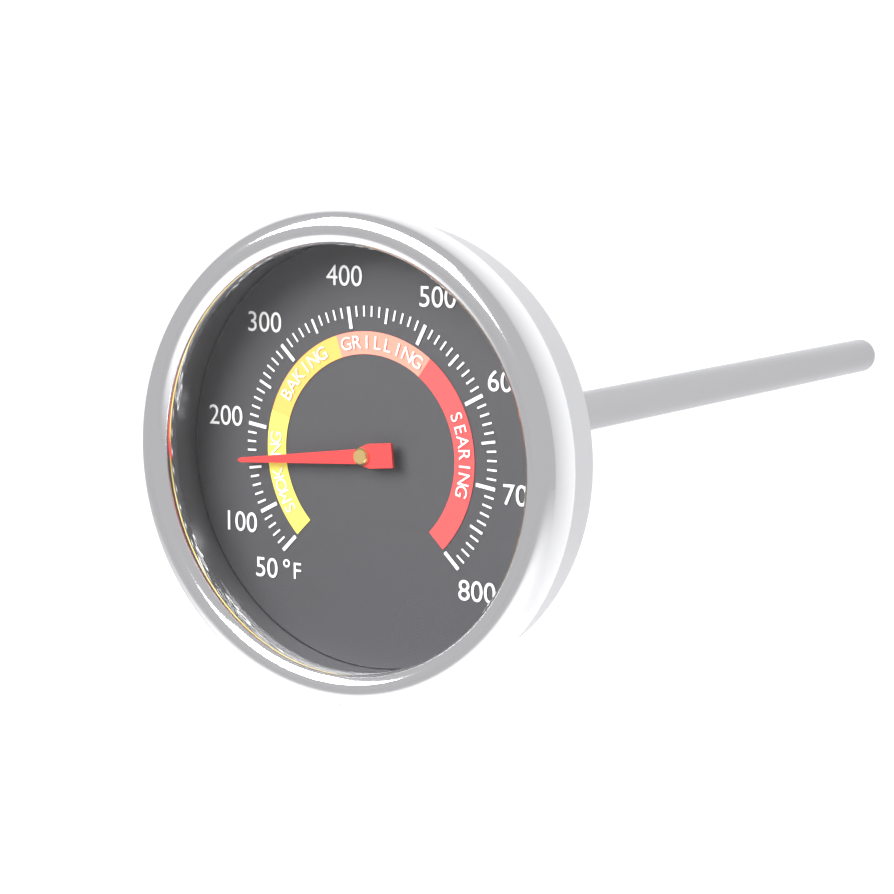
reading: 160 °F
